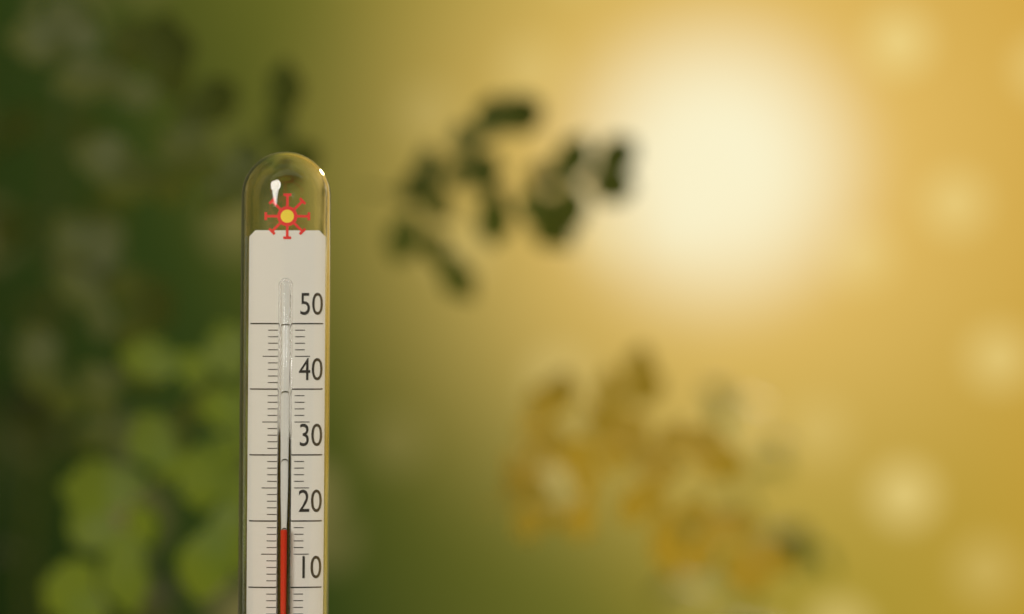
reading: 19 °C
